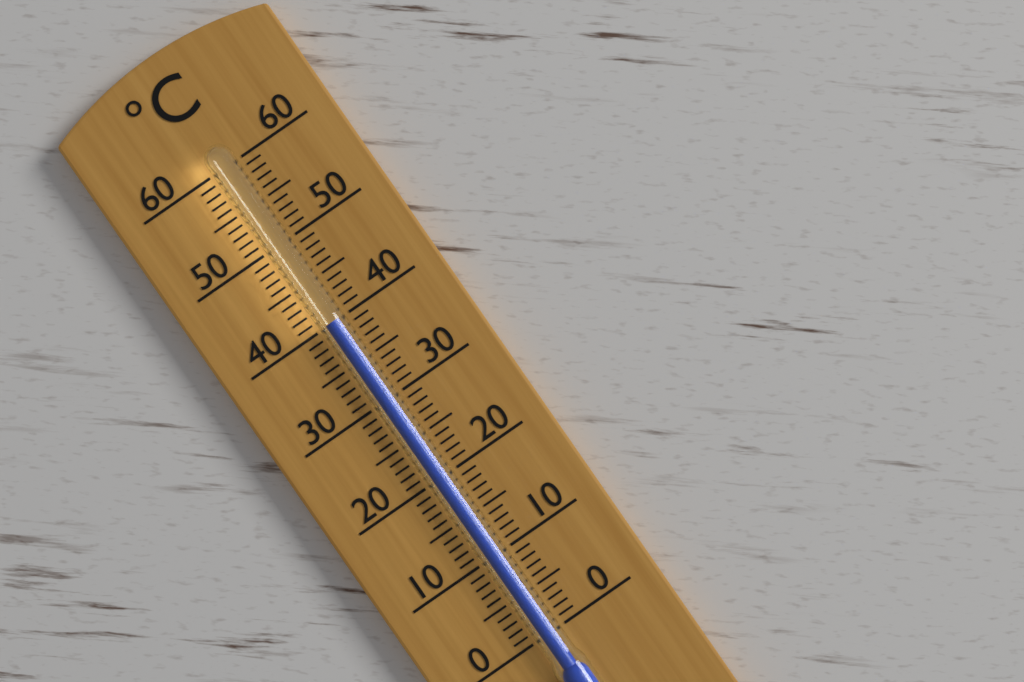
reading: 40 °C
